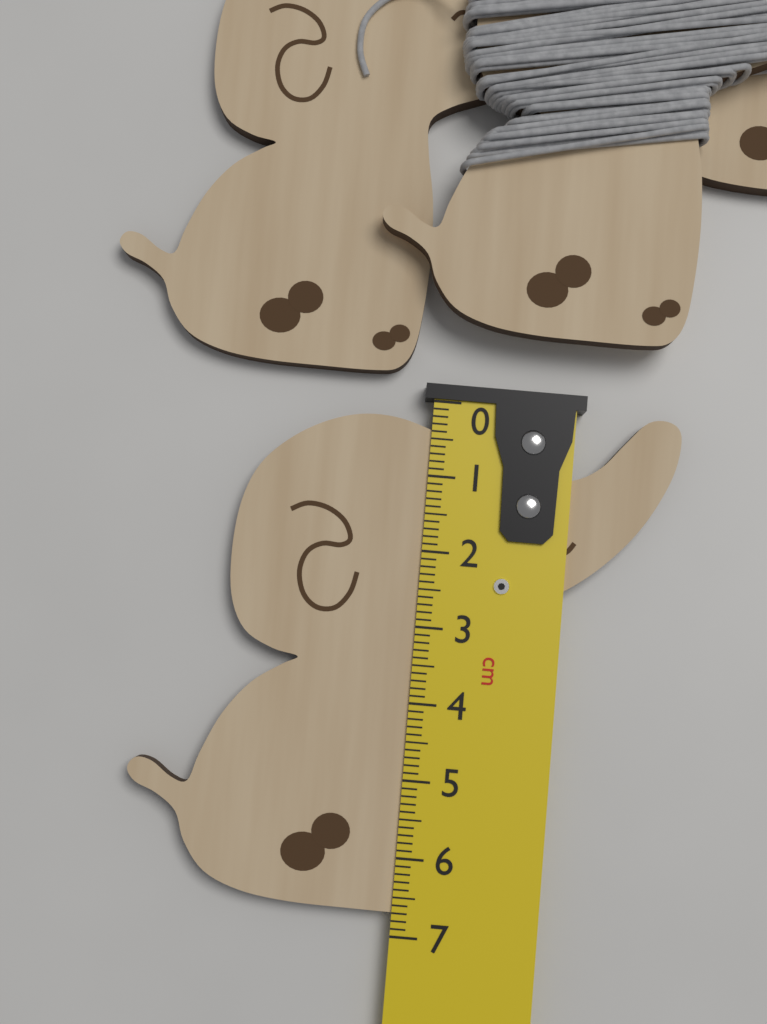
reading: 6.7 cm
